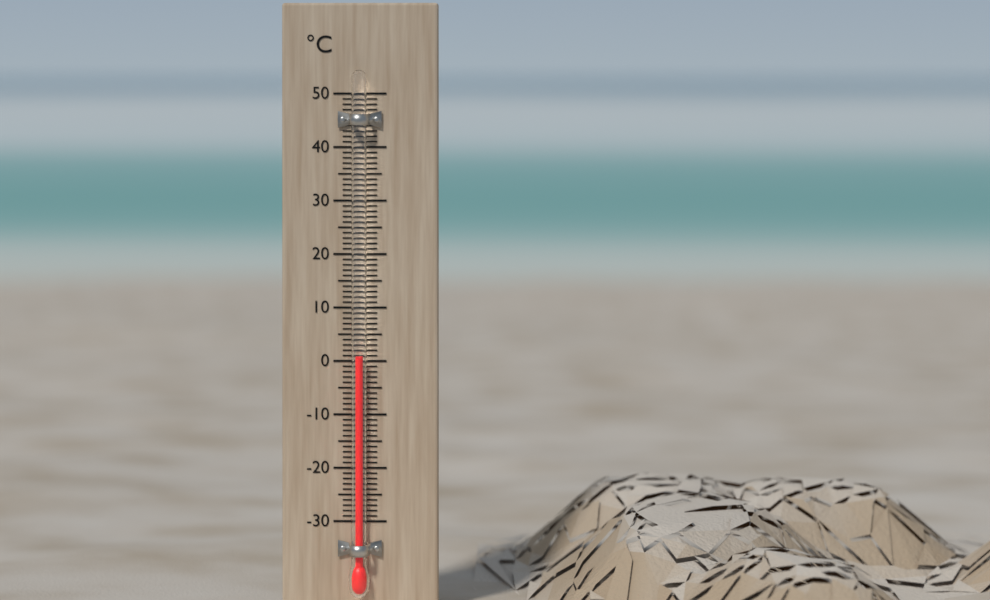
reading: 1 °C
